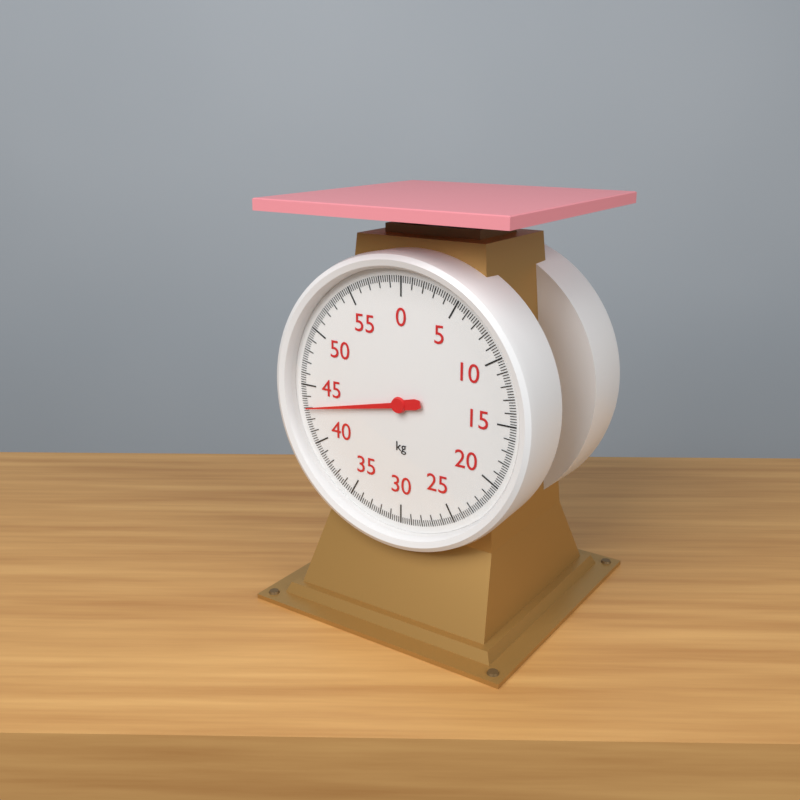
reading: 43.0 kg
